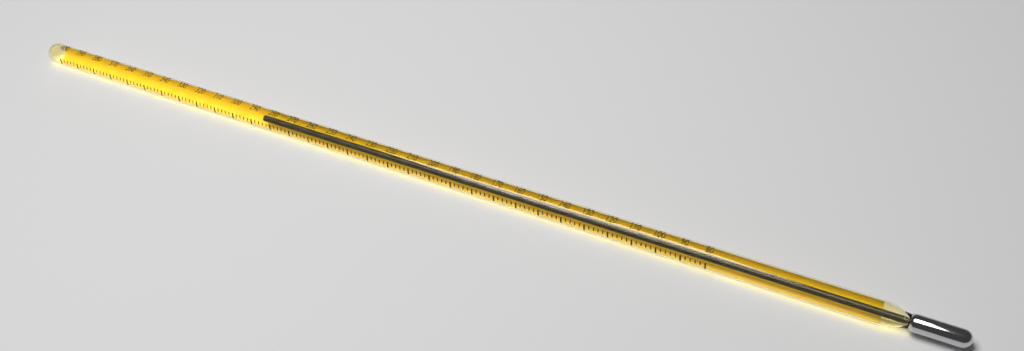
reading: 286 (no unit)
